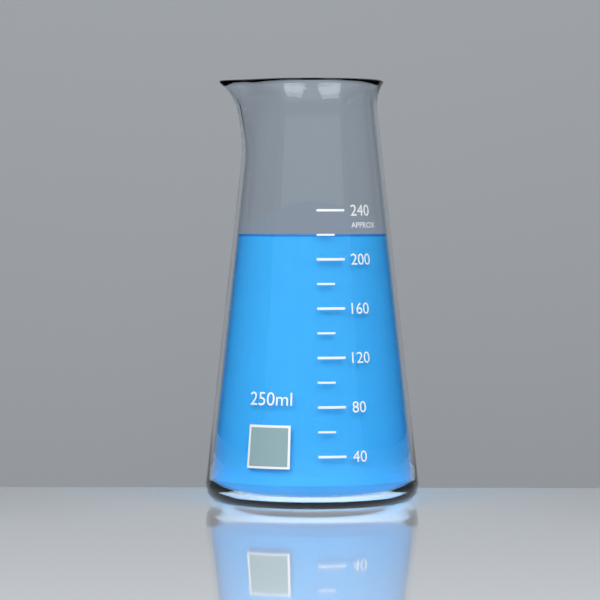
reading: 220 ml
